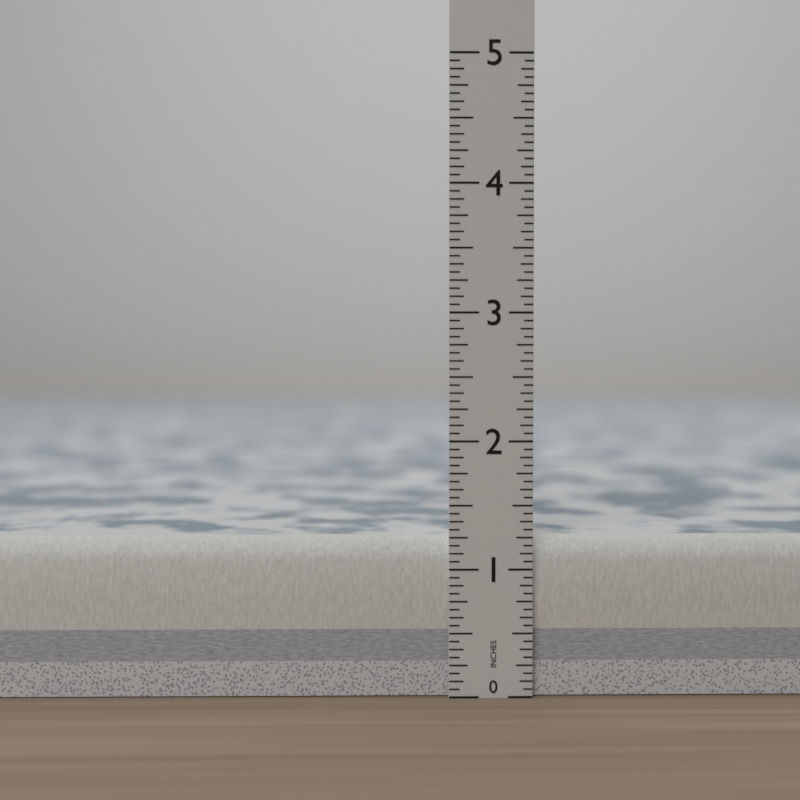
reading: 1.2500 in
